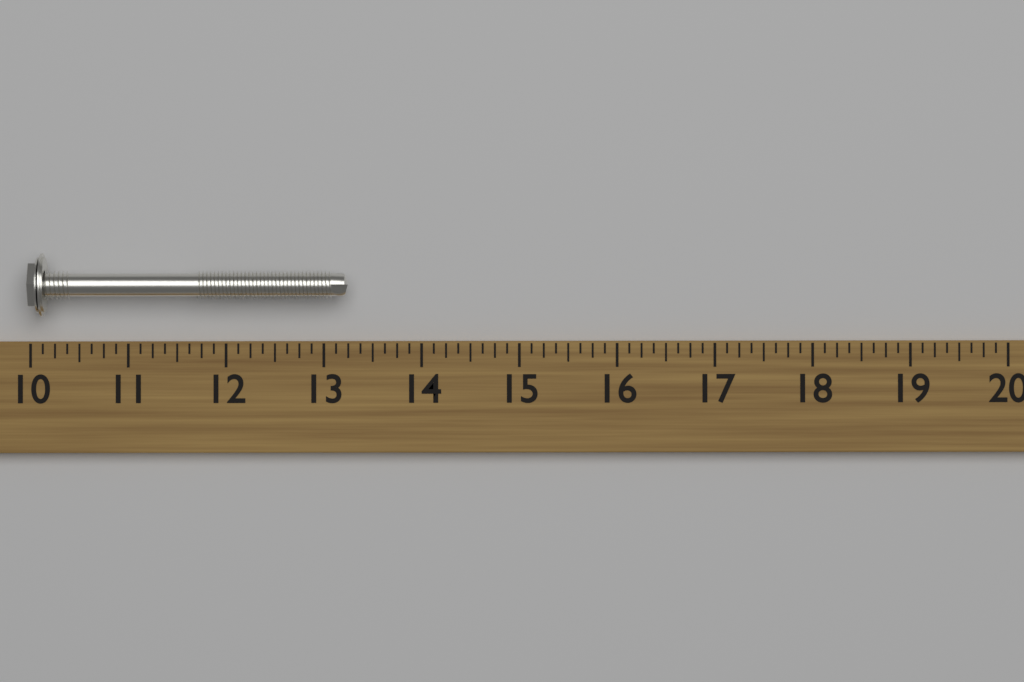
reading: 13.250 (no unit)
